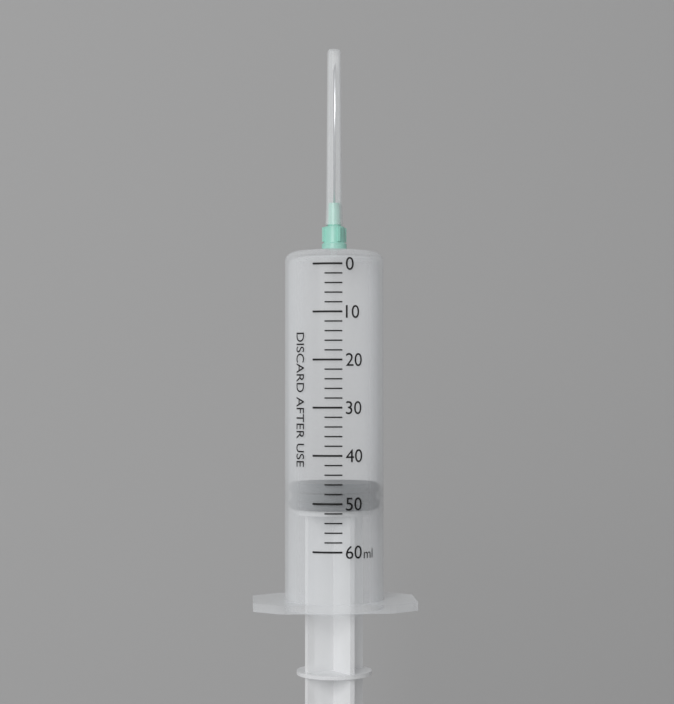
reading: 46 ml
